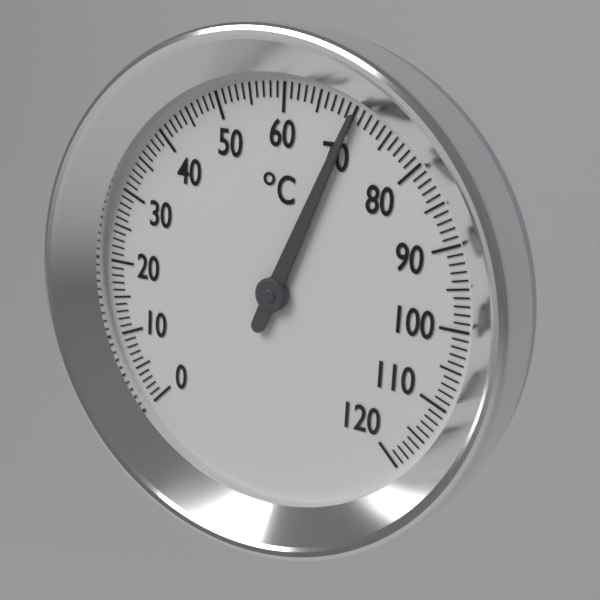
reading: 70 °C
